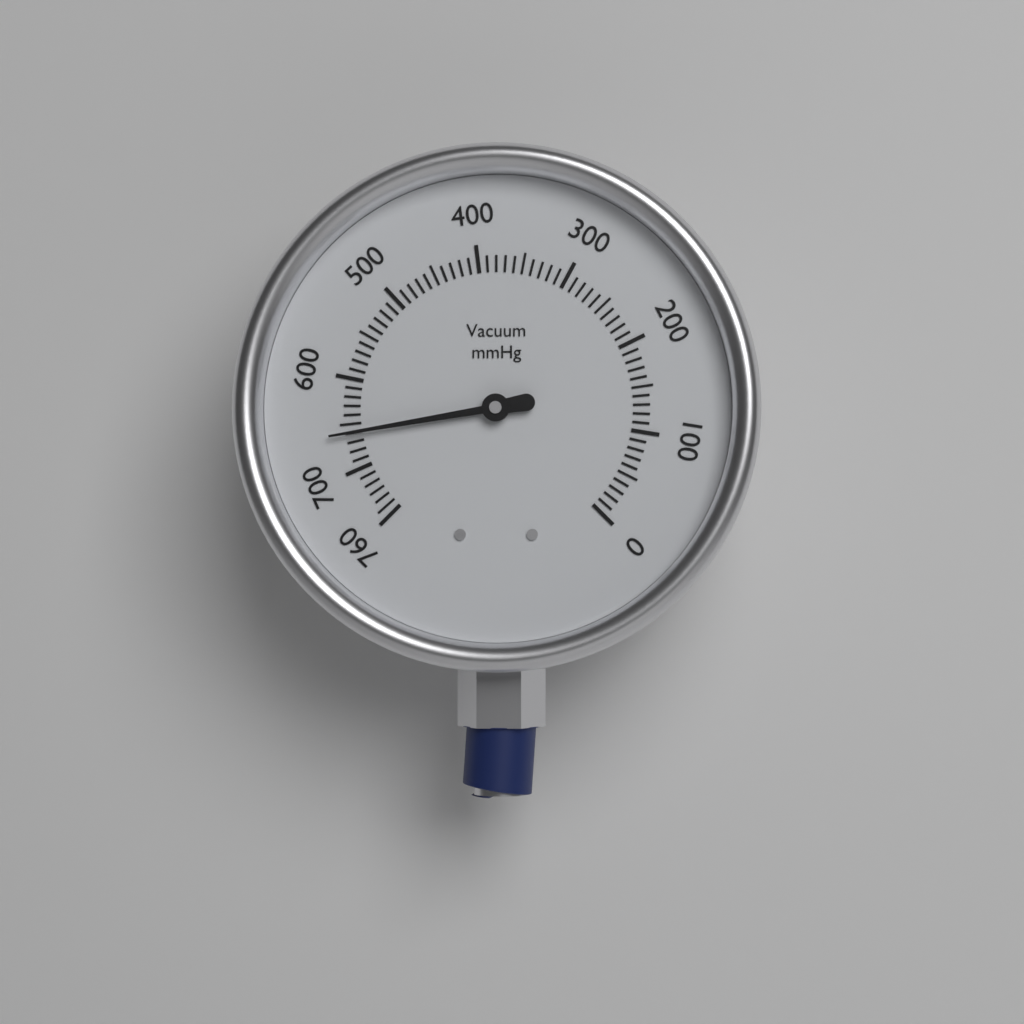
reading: 660 mmHg
